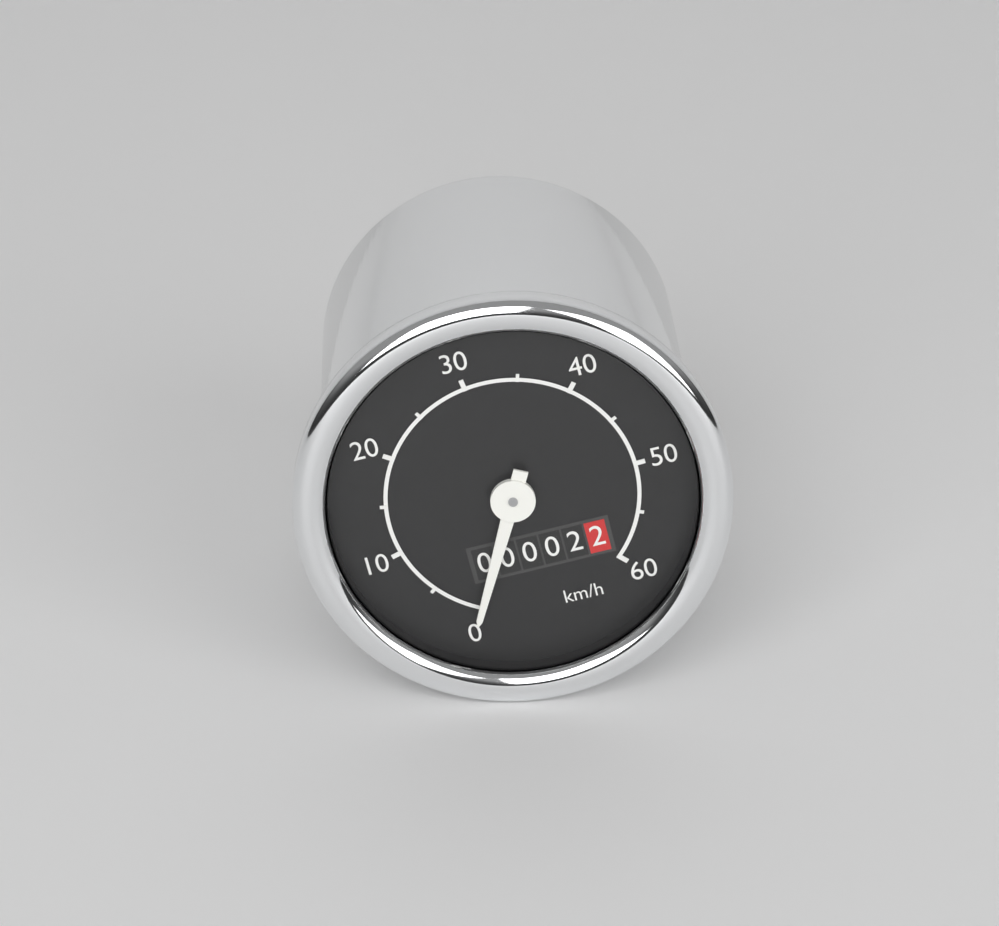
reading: 0 km/h
